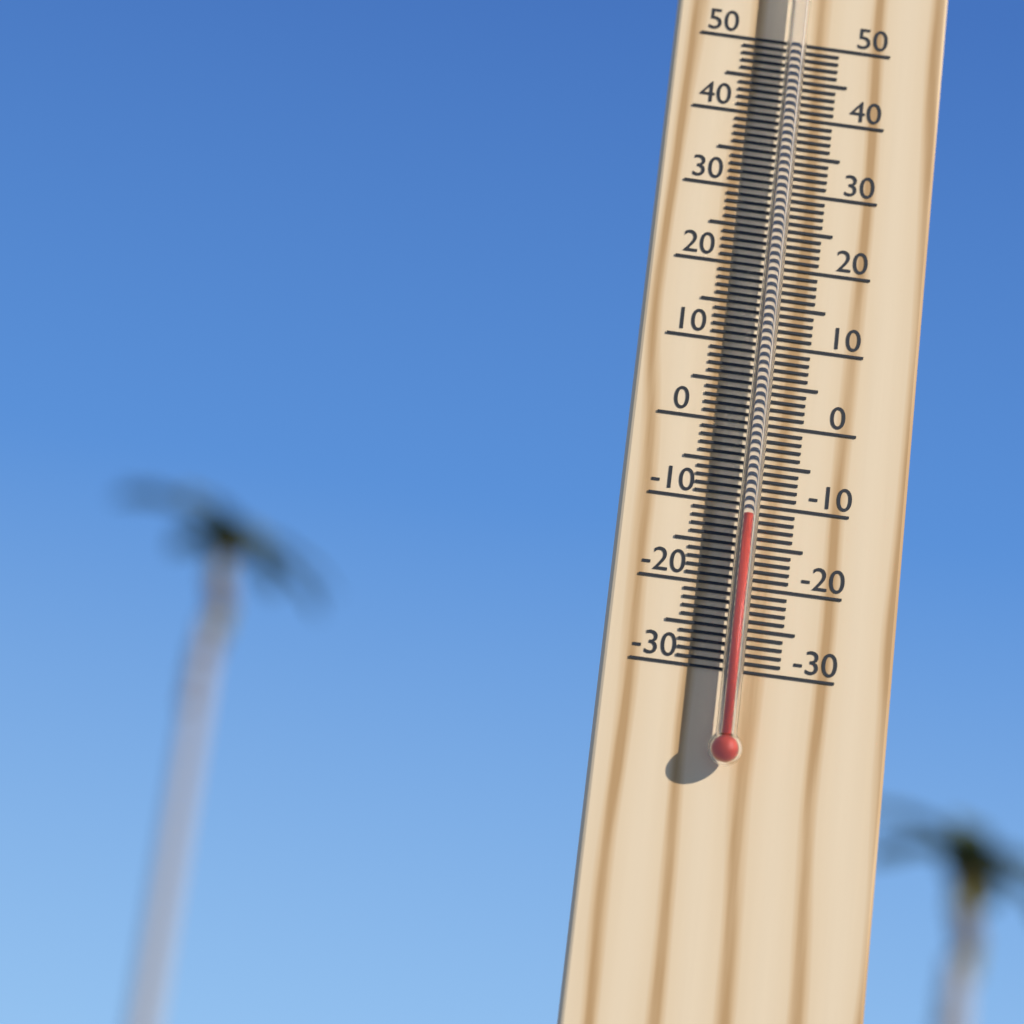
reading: -12 °C
